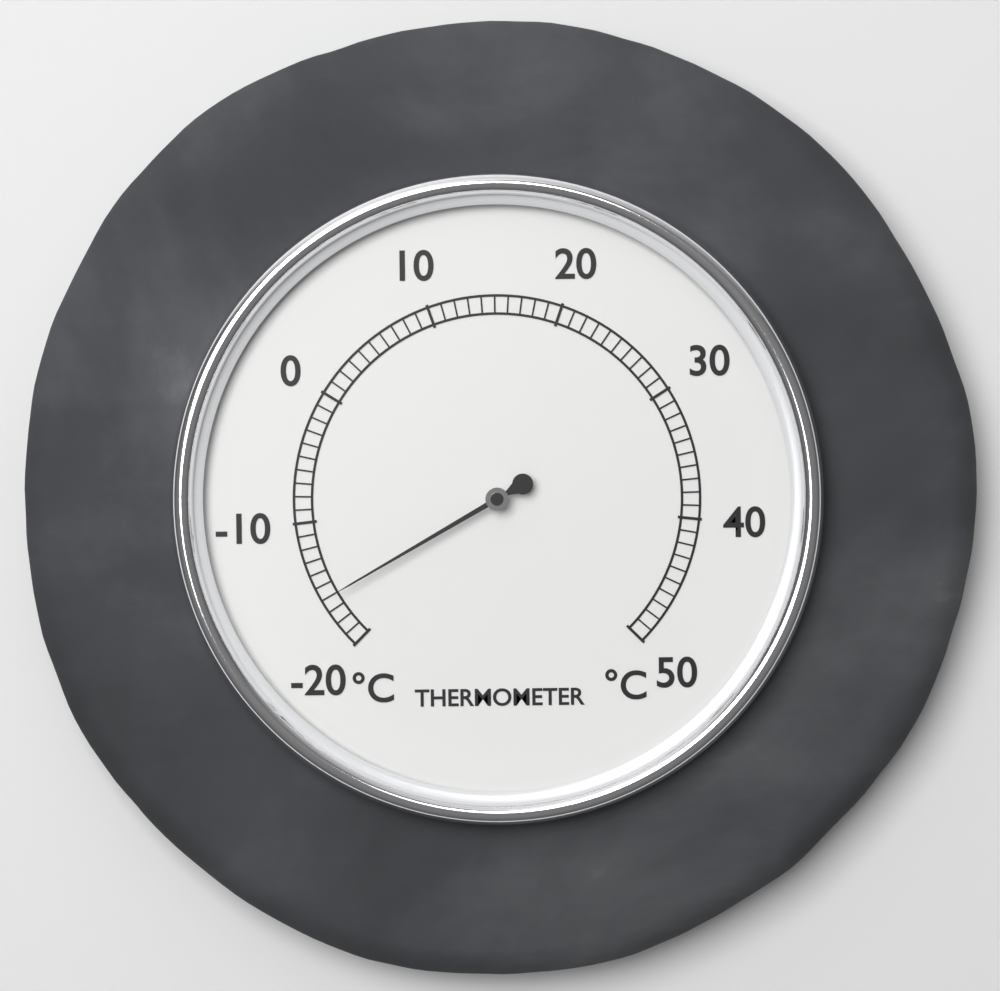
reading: -16 °C
